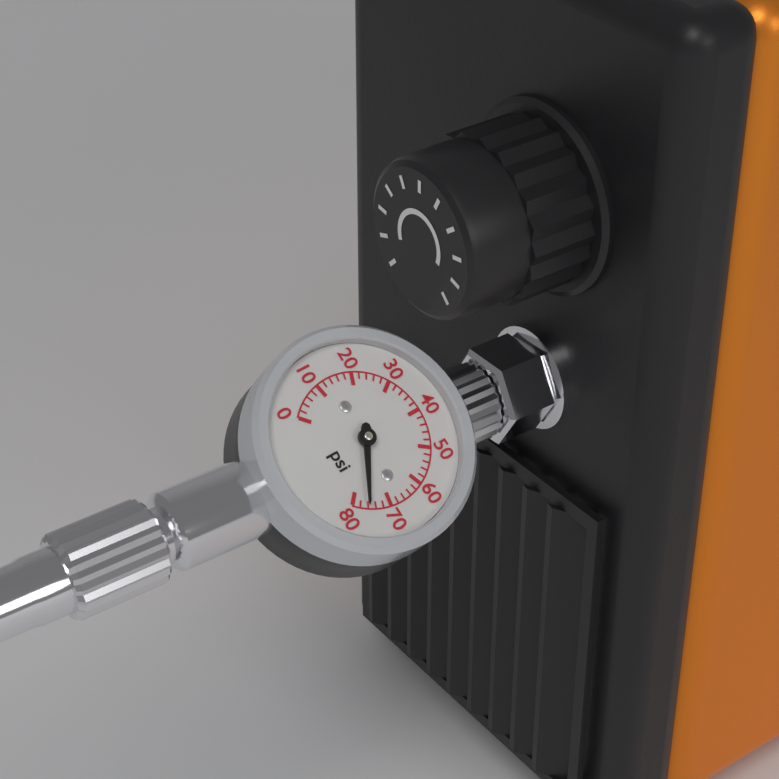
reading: 76 psi
